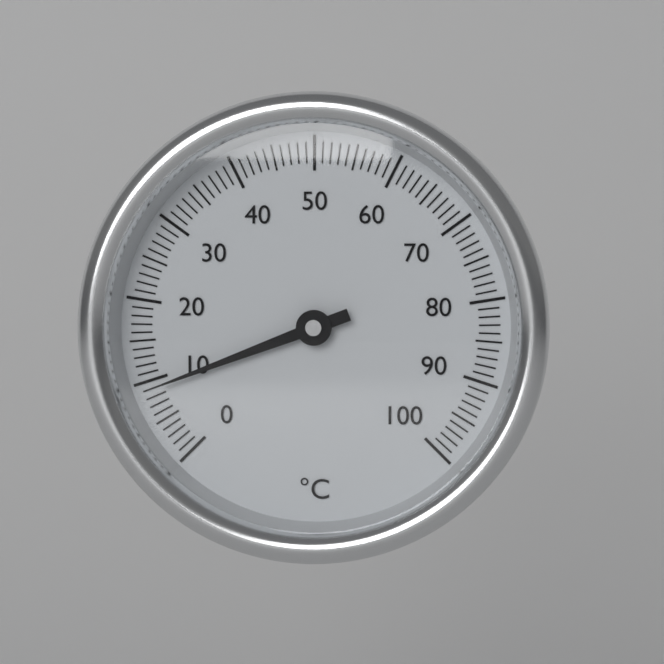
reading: 9 °C
